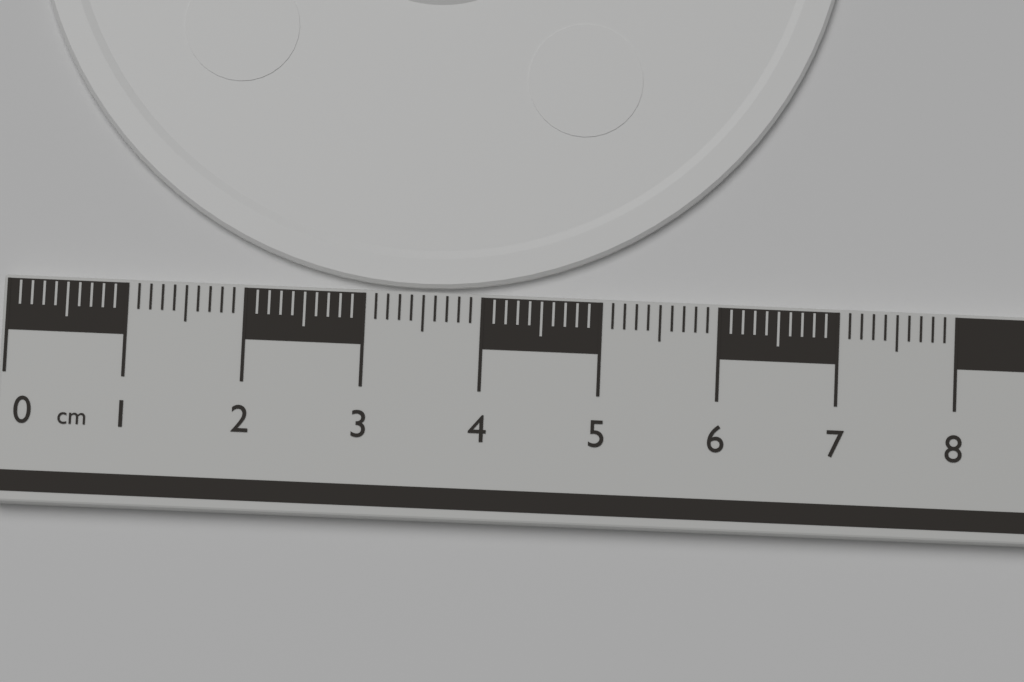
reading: 7.0 cm
